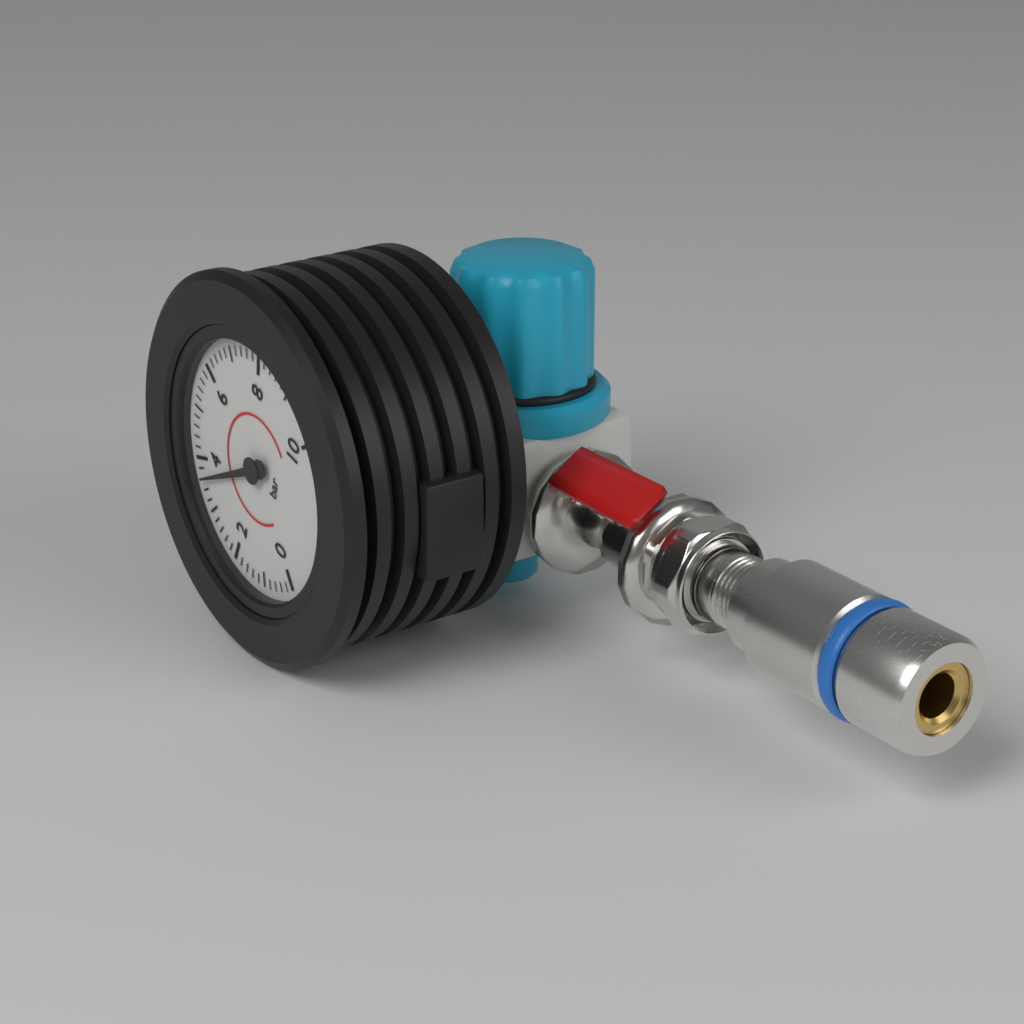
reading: 3.6 bar
